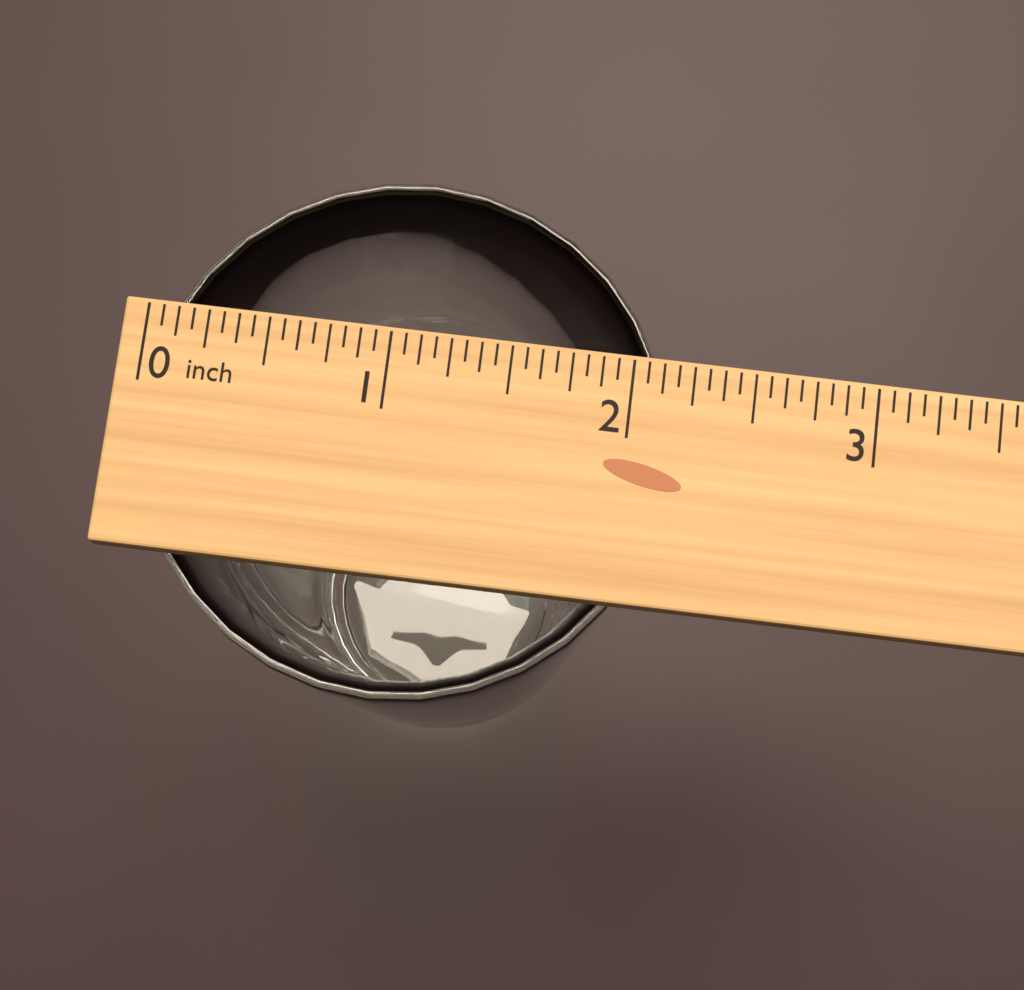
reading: 2.1875 inch
